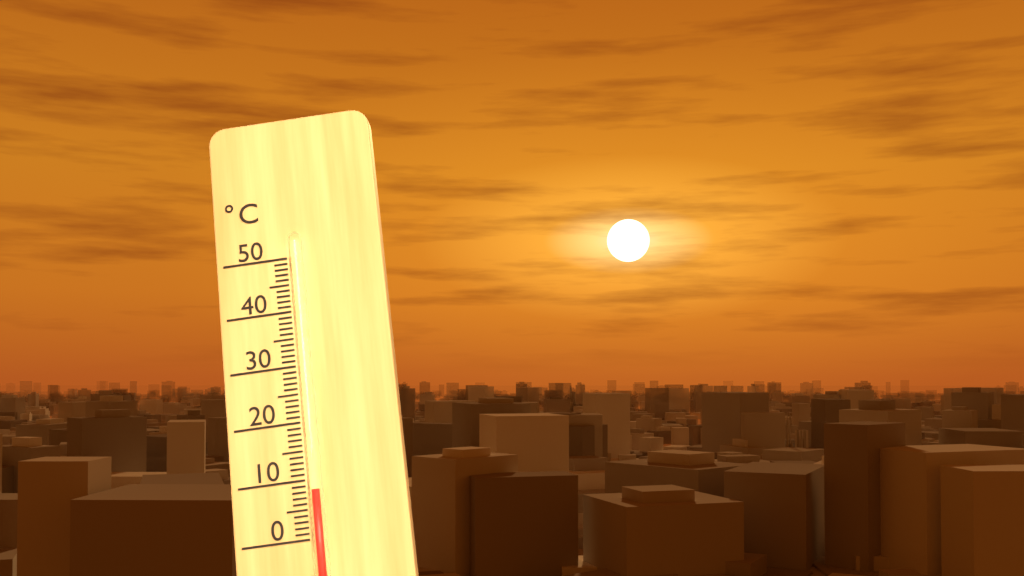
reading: 8 °C
